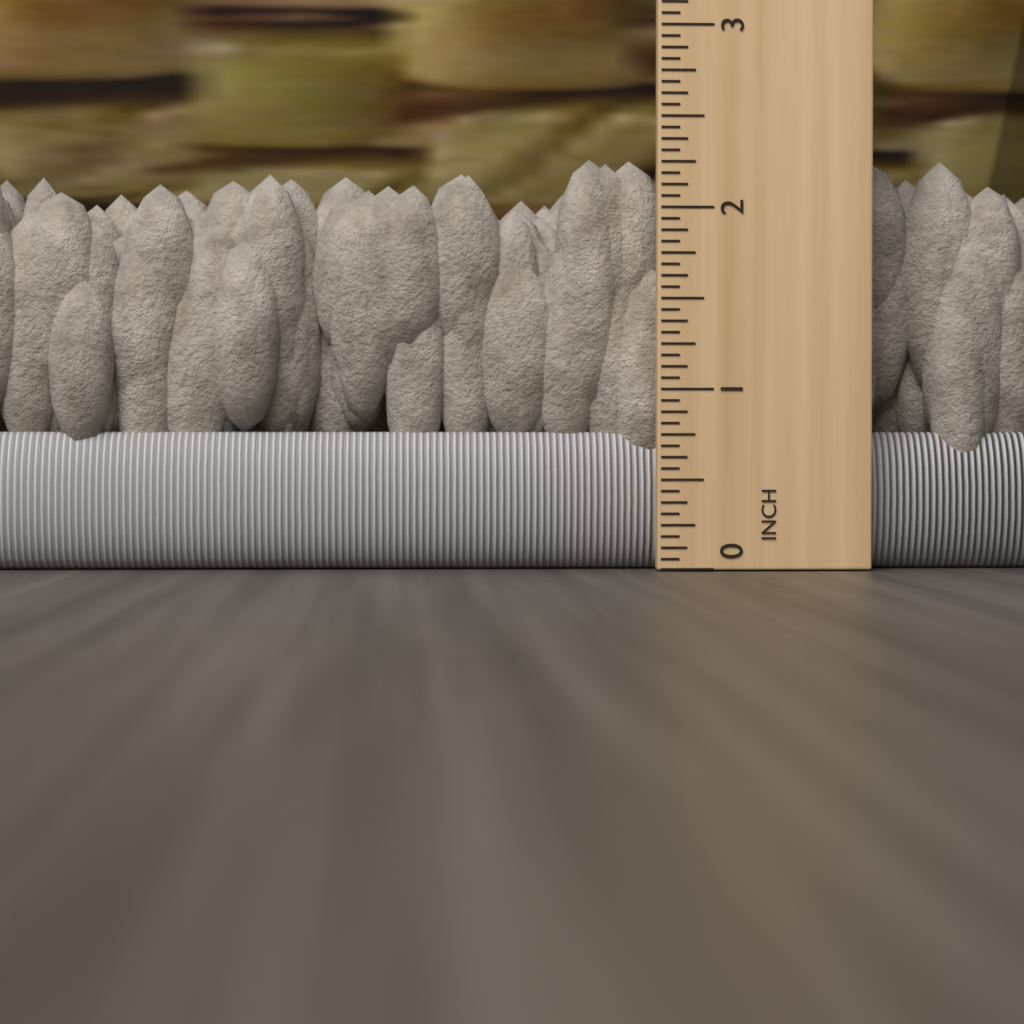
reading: 2.3125 in
